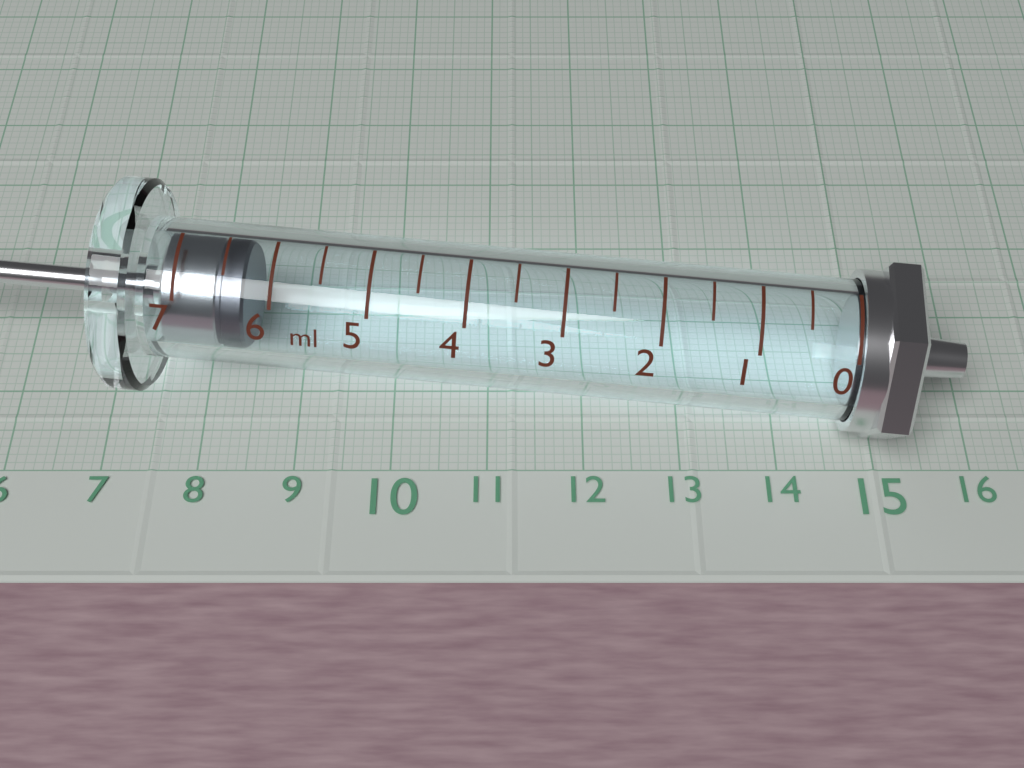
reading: 6.3 ml
